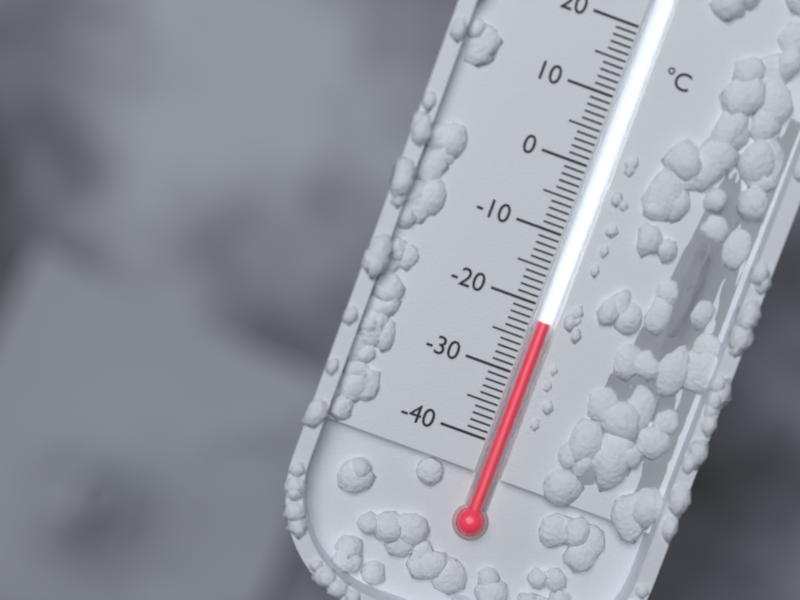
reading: -22 °C
